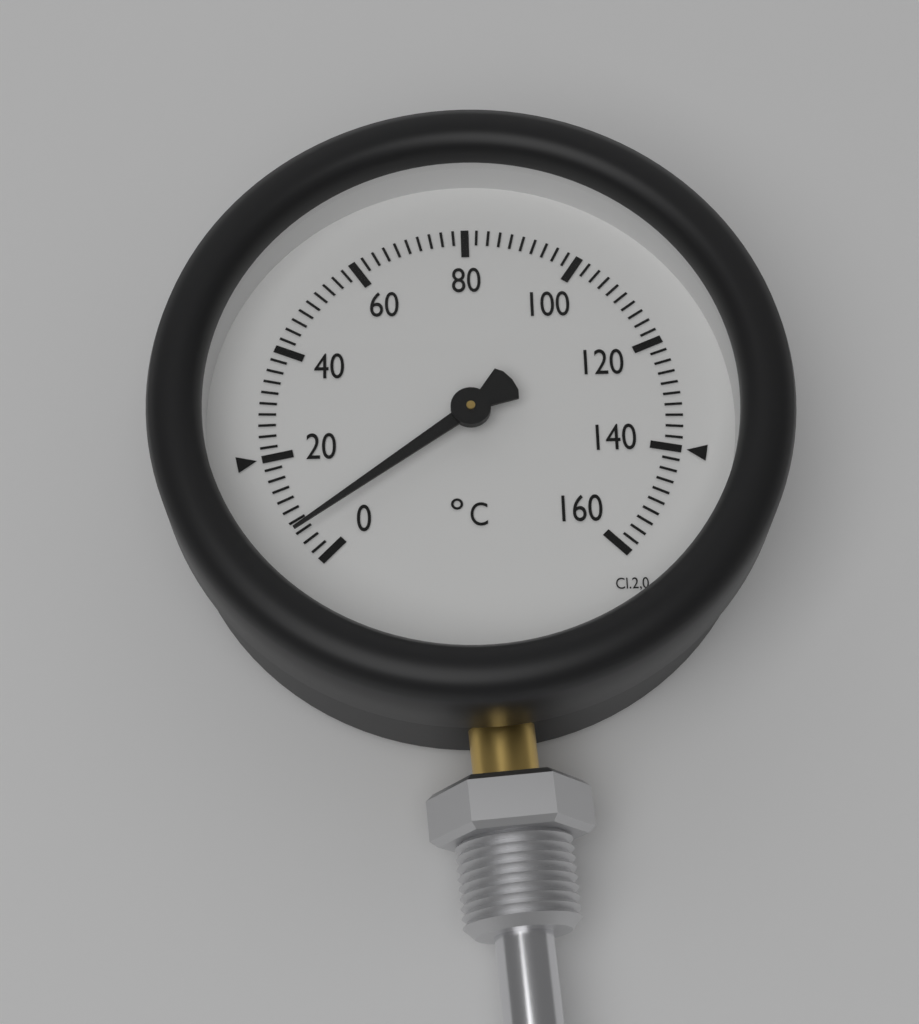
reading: 6 °C
